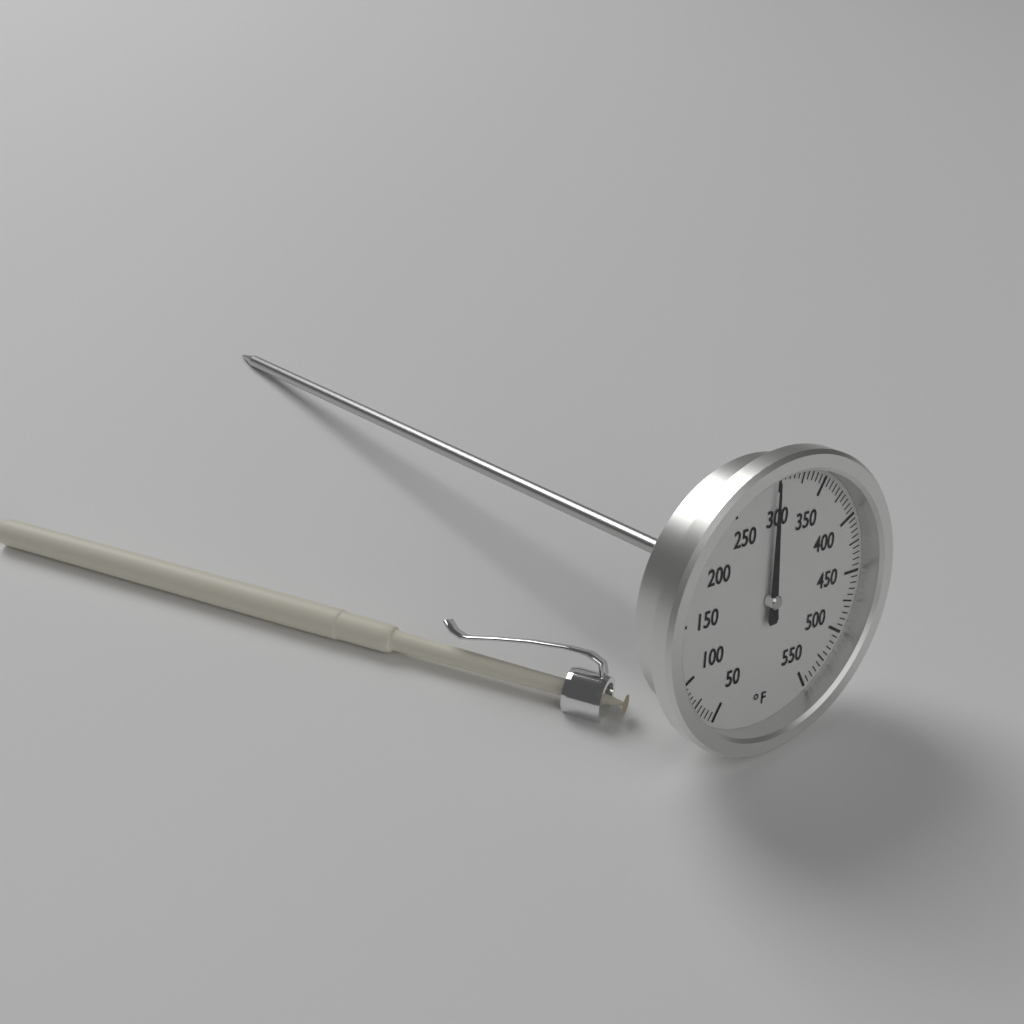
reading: 295 °F
